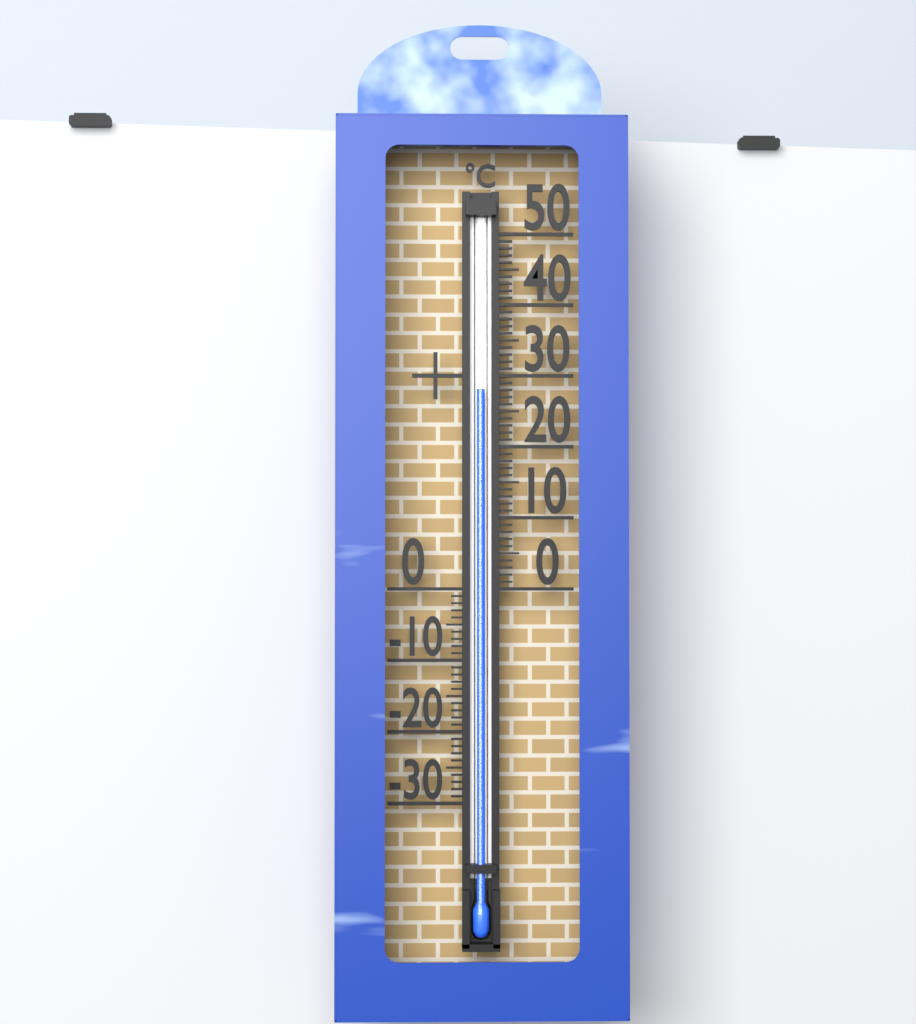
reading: 28 °C
